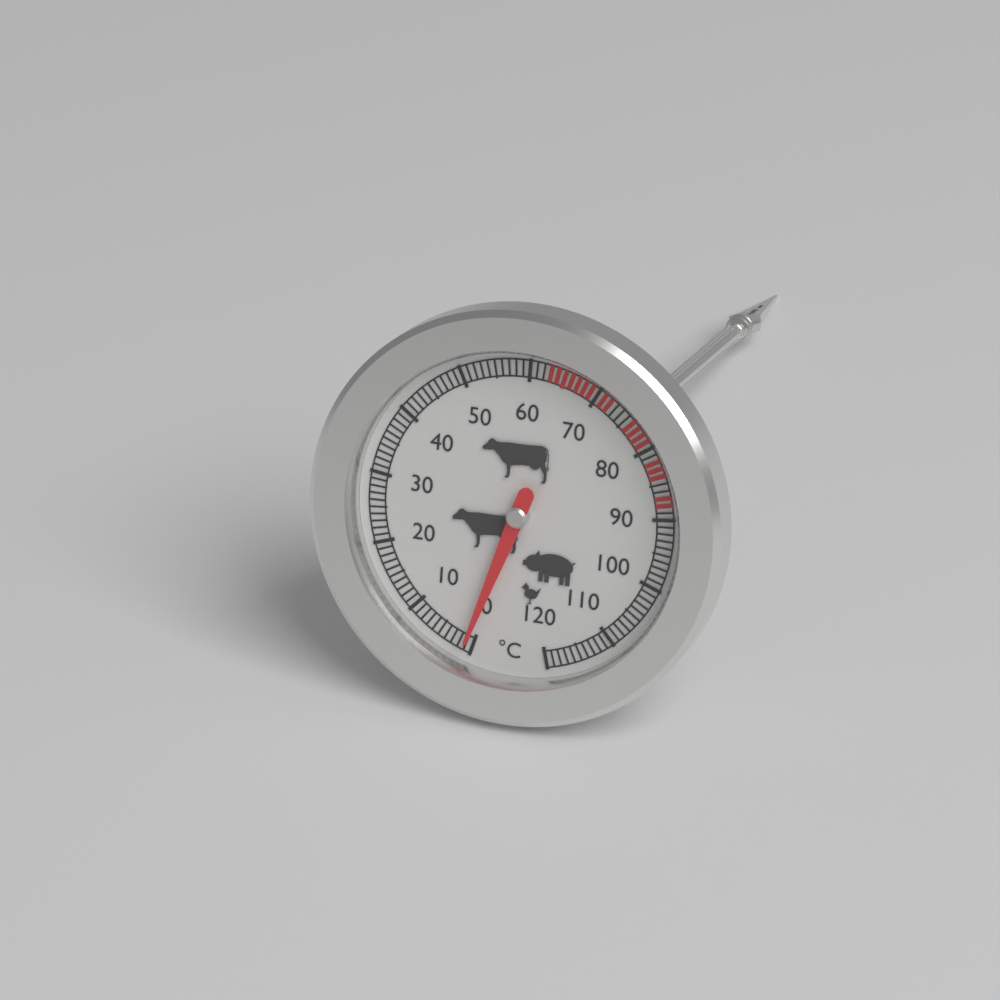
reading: 1 °C
